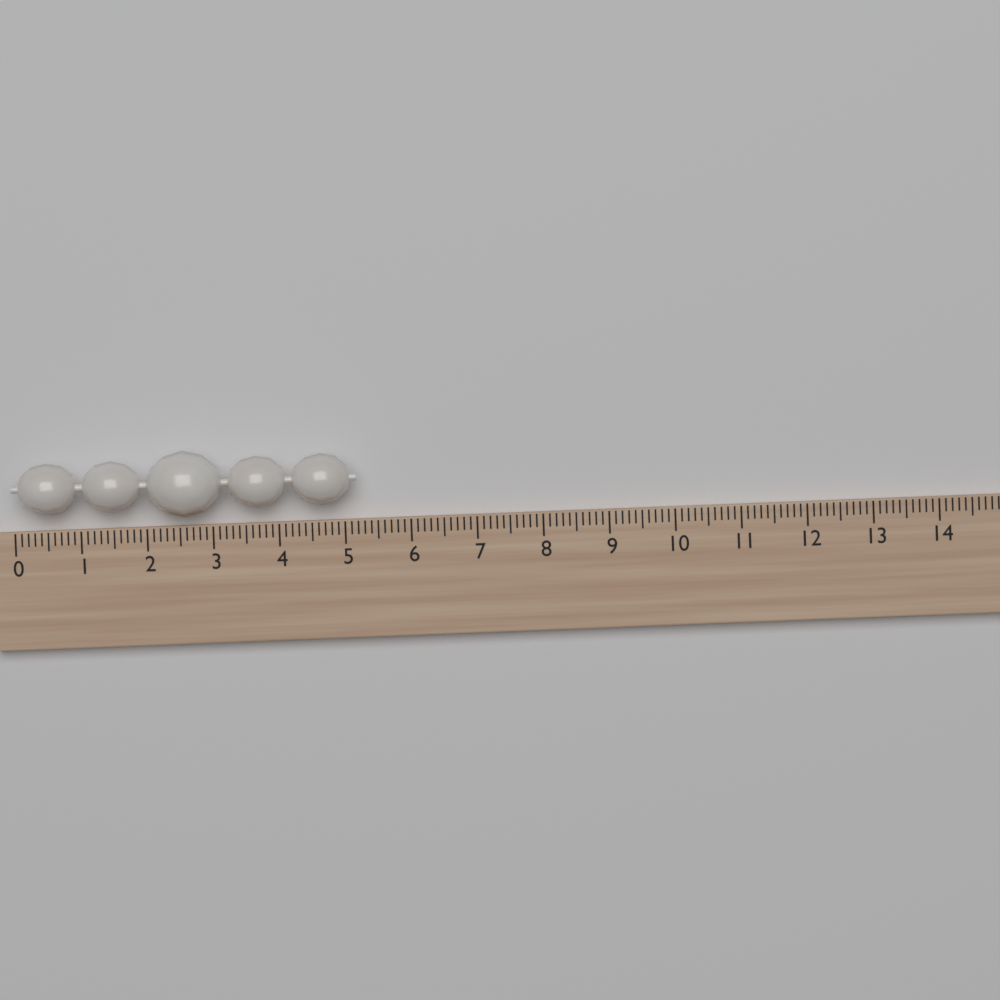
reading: 5.2 (no unit)
